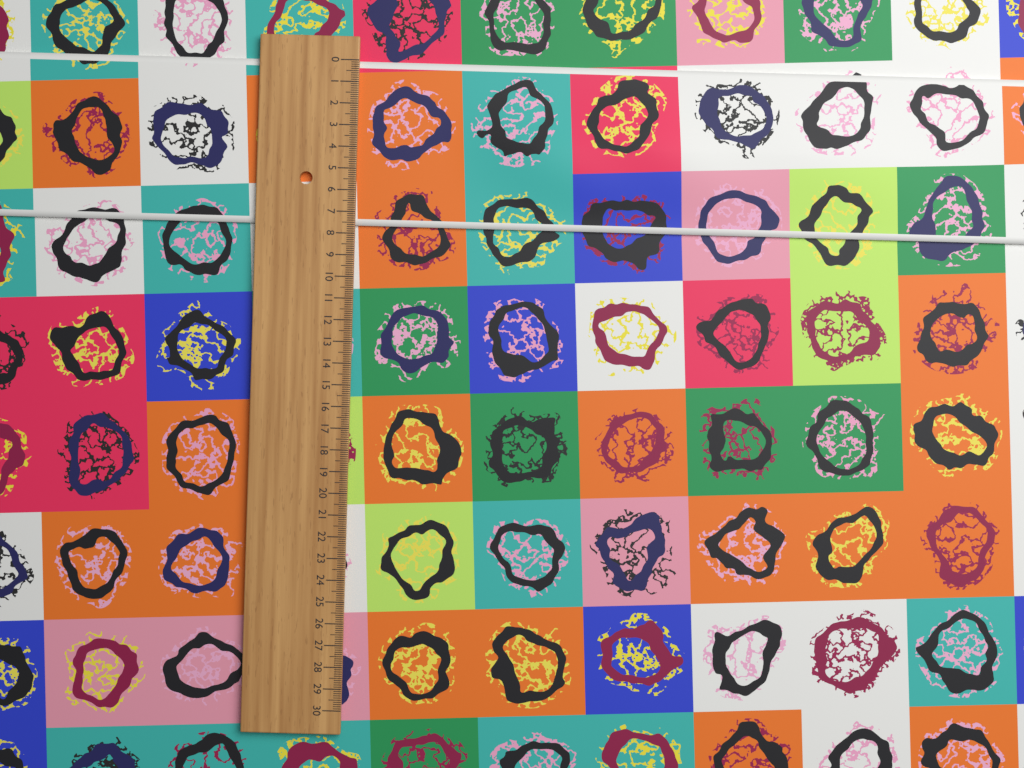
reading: 7.6 (no unit)
